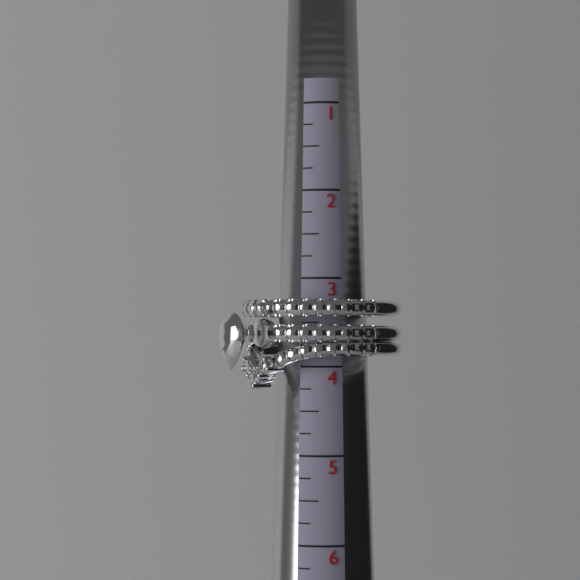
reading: 4.25 (no unit)
